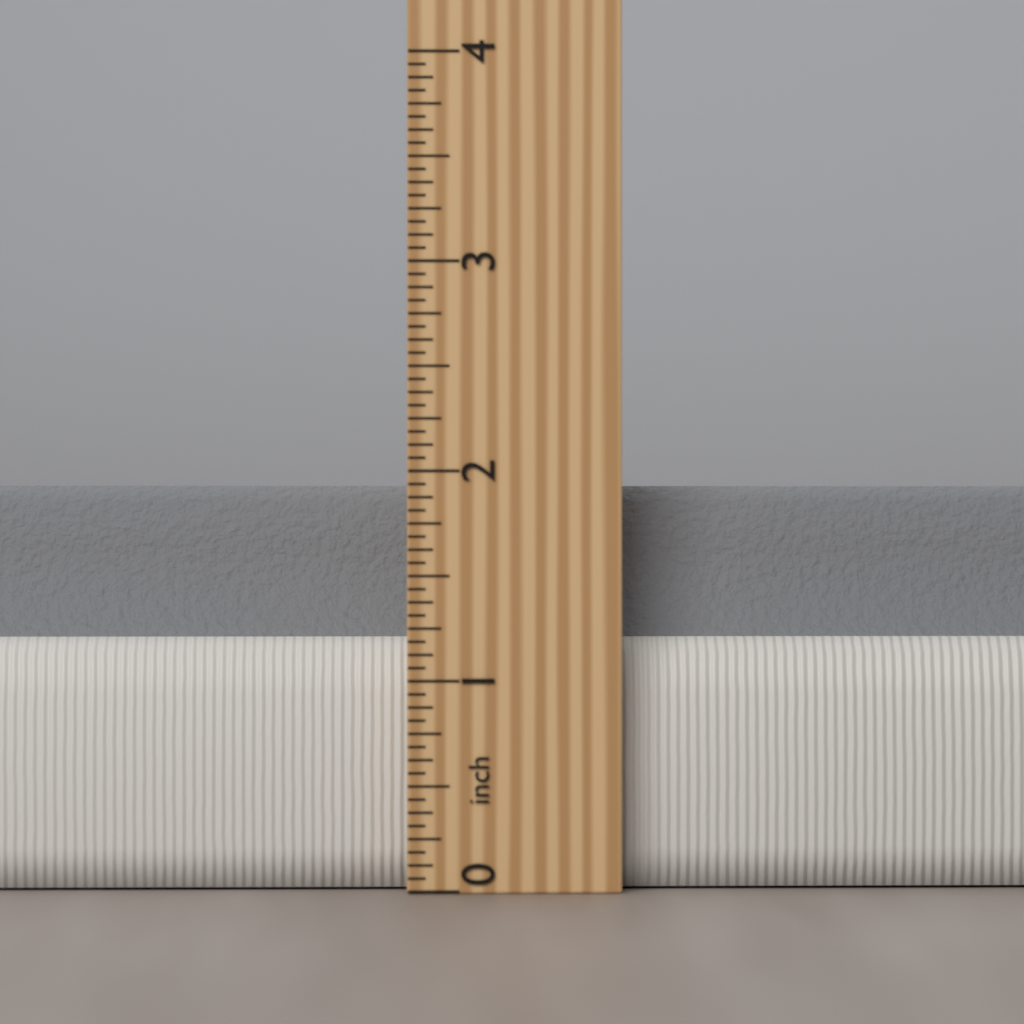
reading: 1.9375 inch
